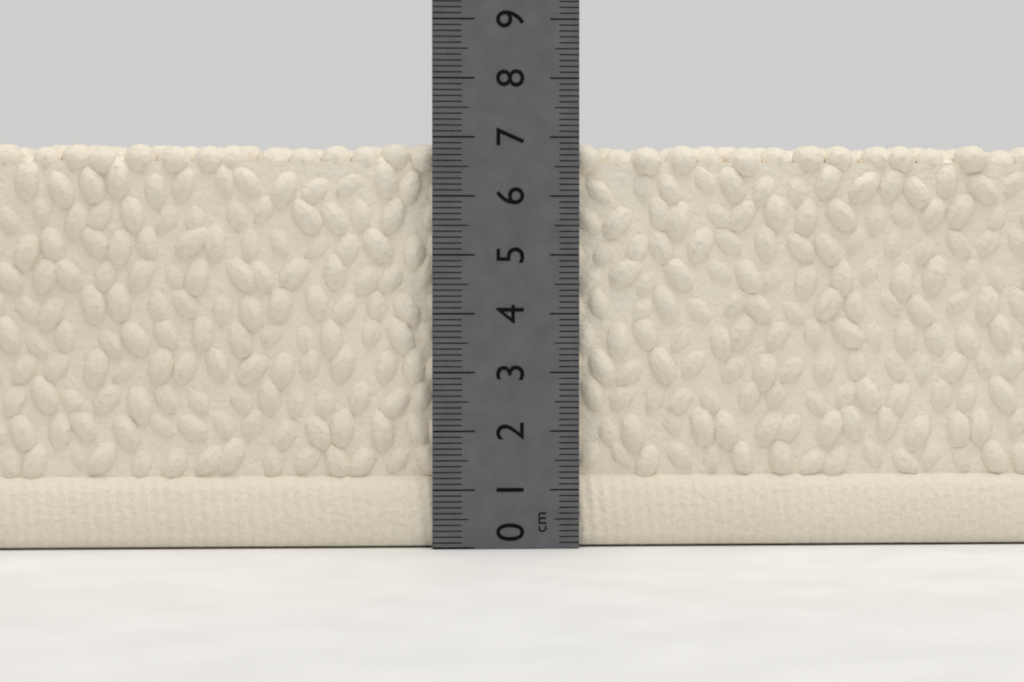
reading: 6.9 cm
